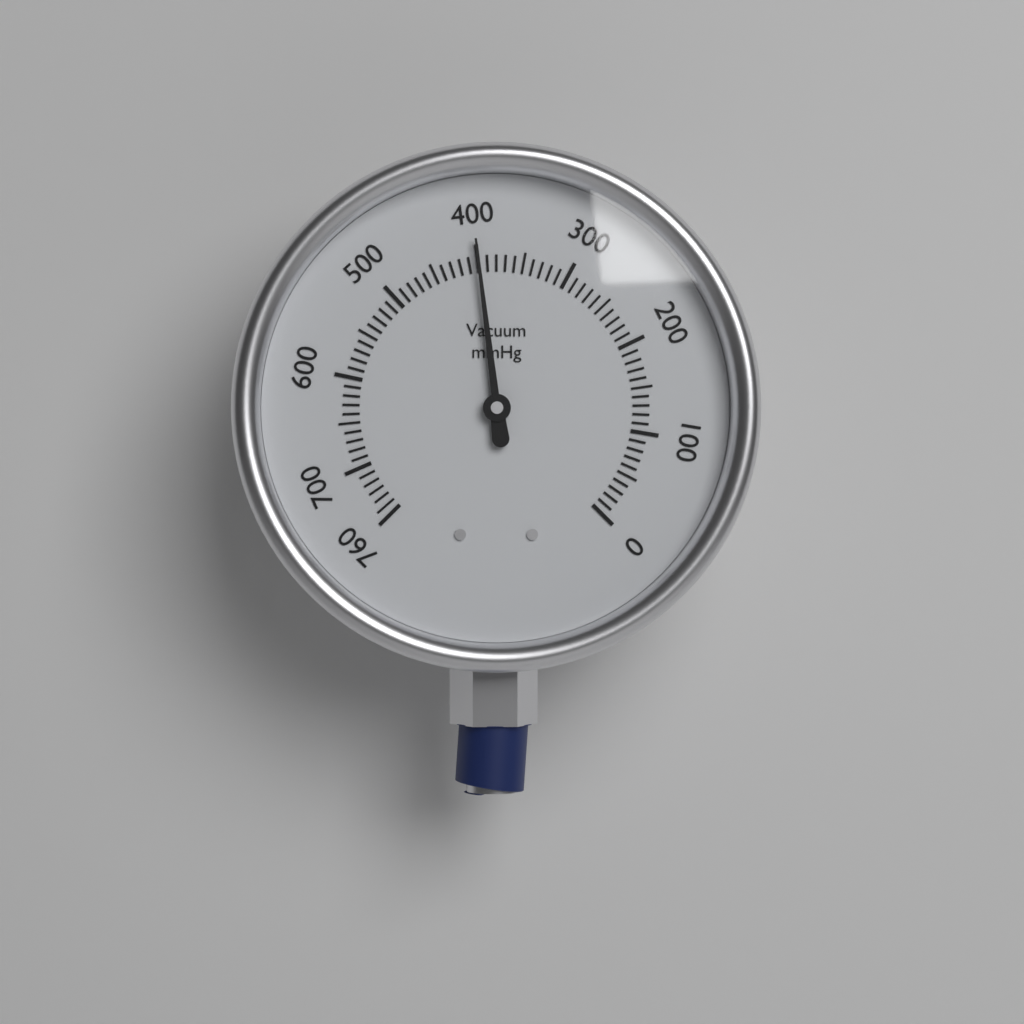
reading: 400 mmHg
